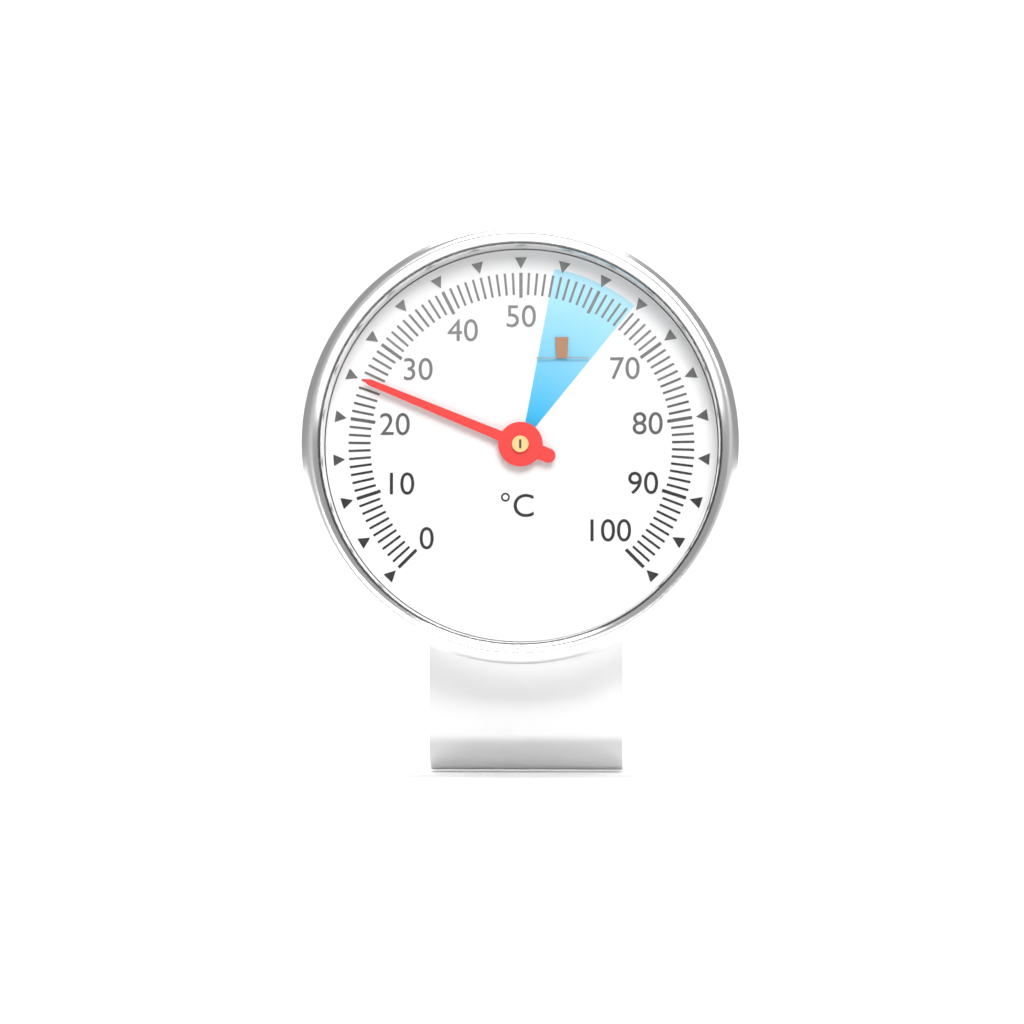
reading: 25 °C
